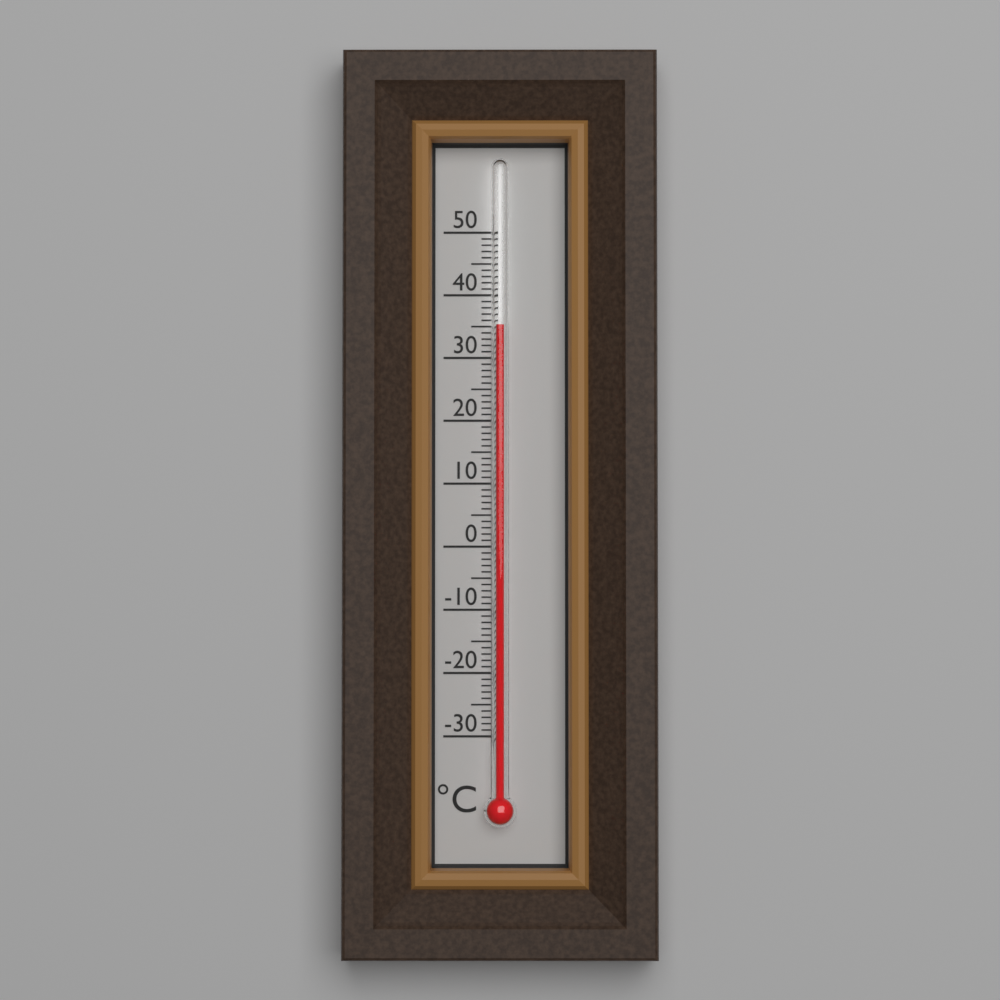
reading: 35 °C
